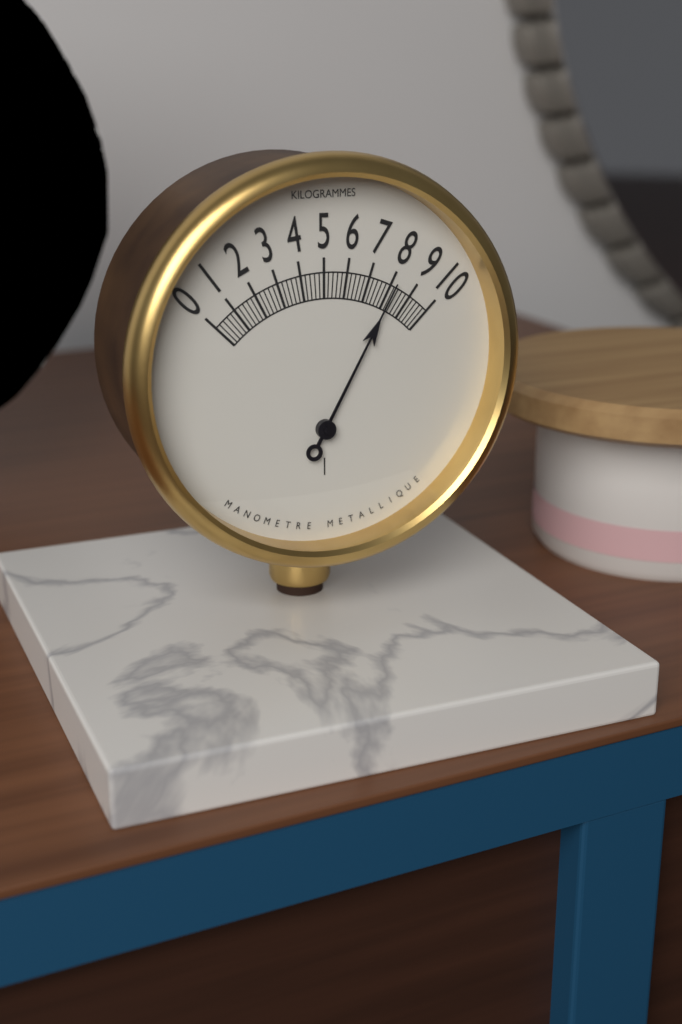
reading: 8.2 kg
